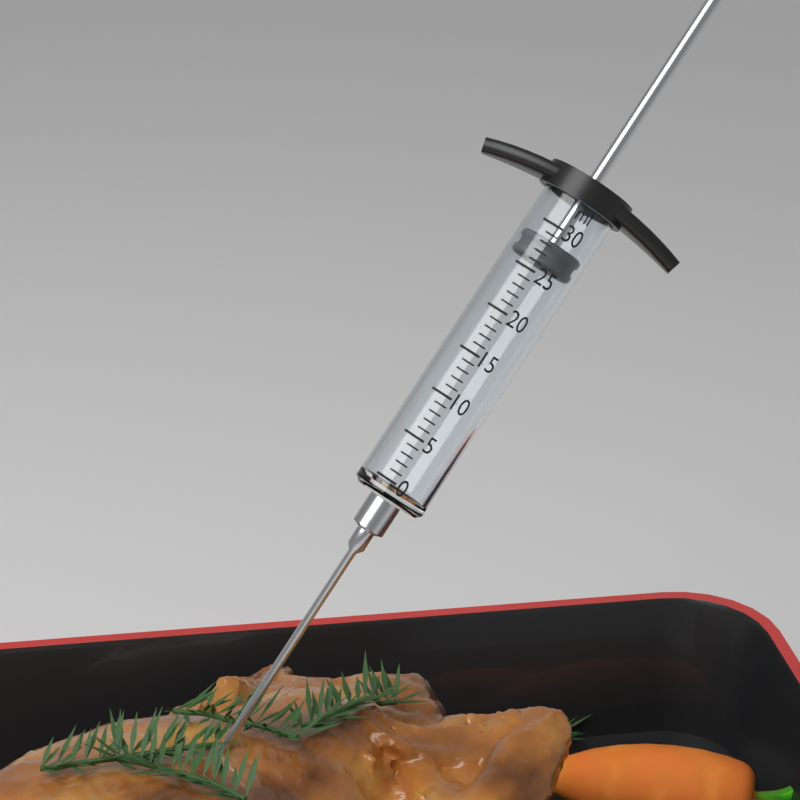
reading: 26 ml
